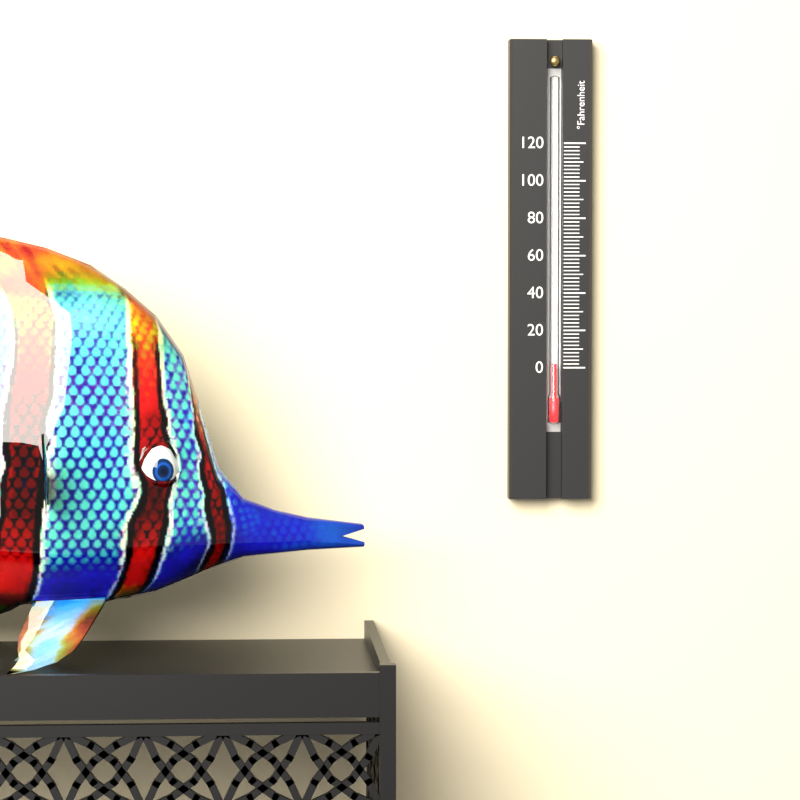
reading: 2 °F
